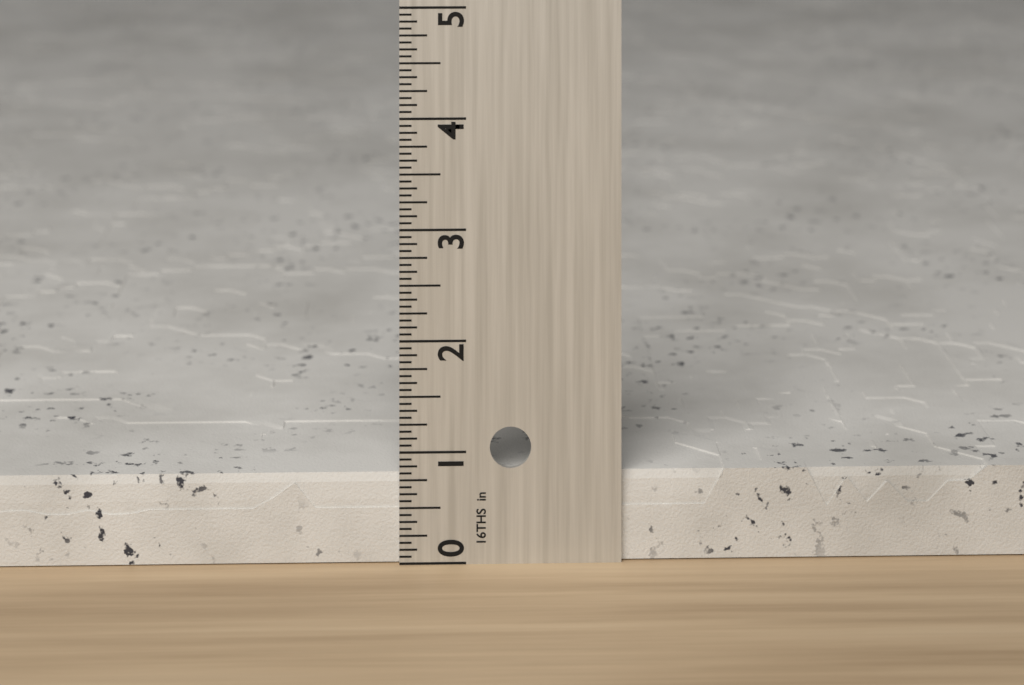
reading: 0.8125 in
